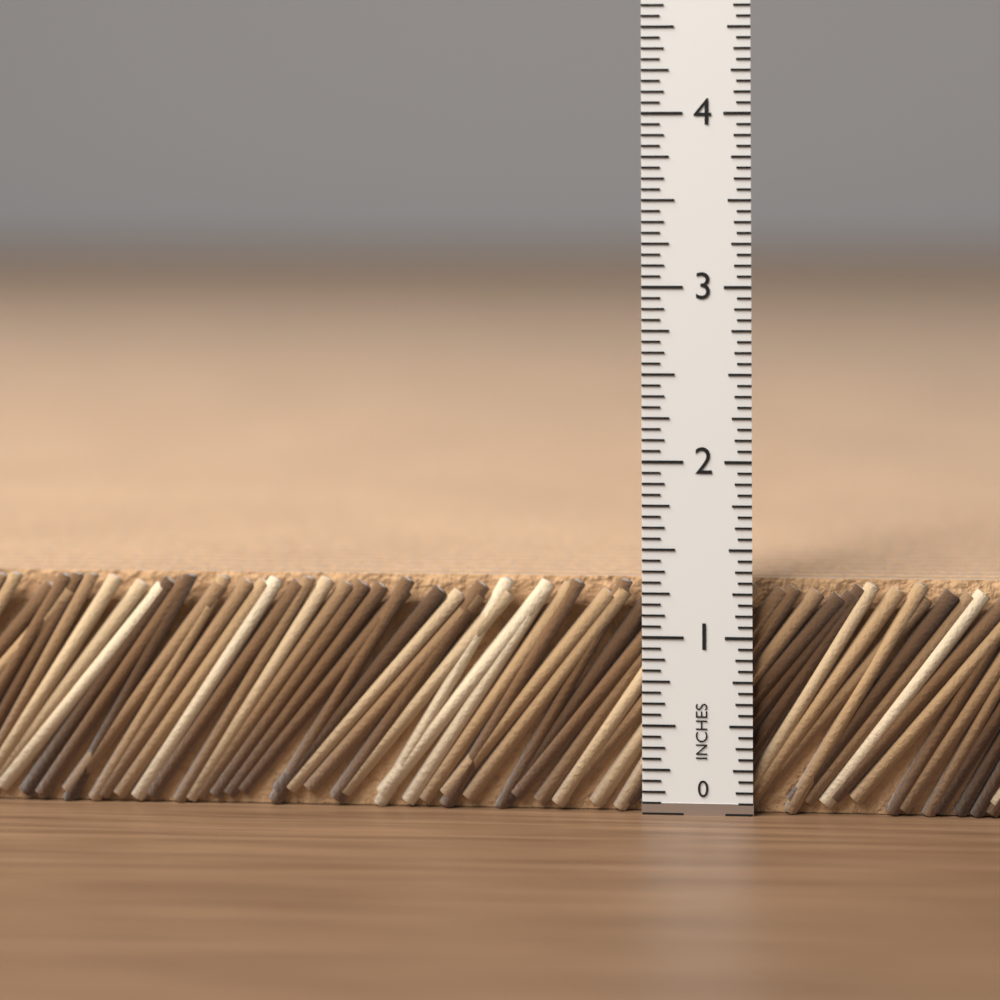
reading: 1.3125 in
